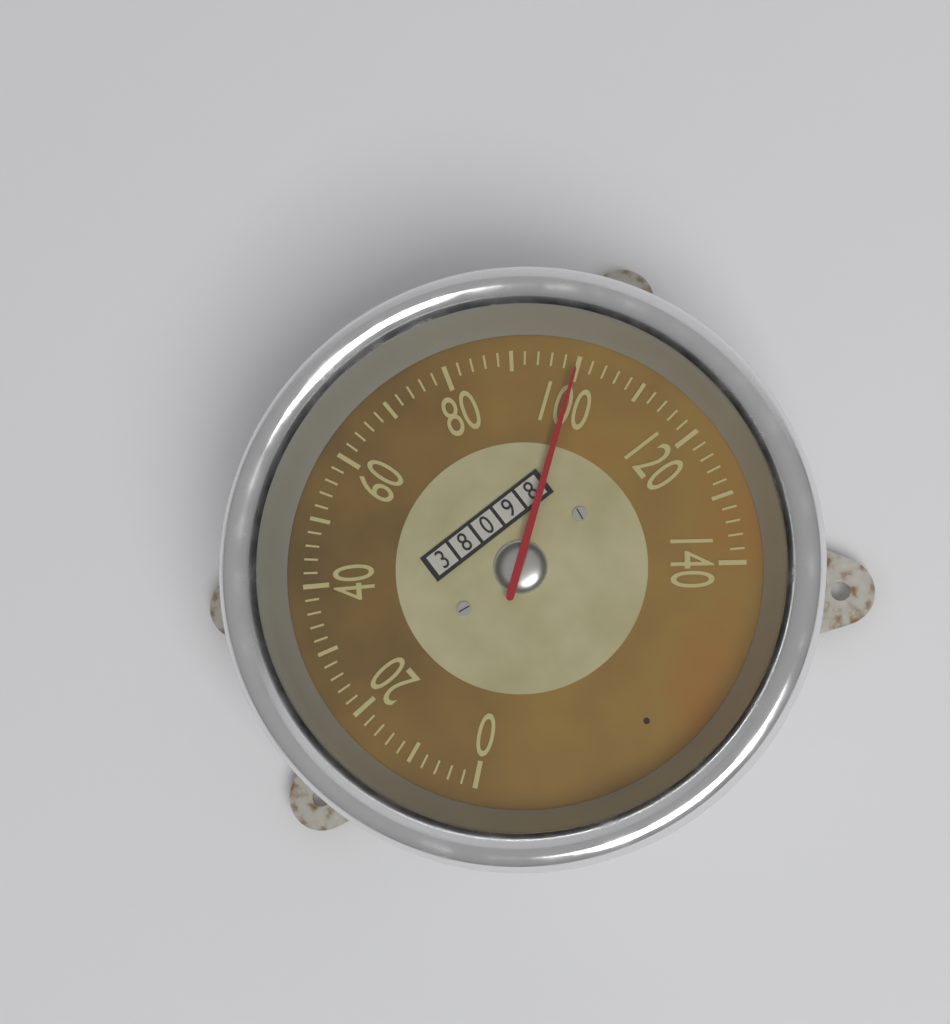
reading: 100 (no unit)
